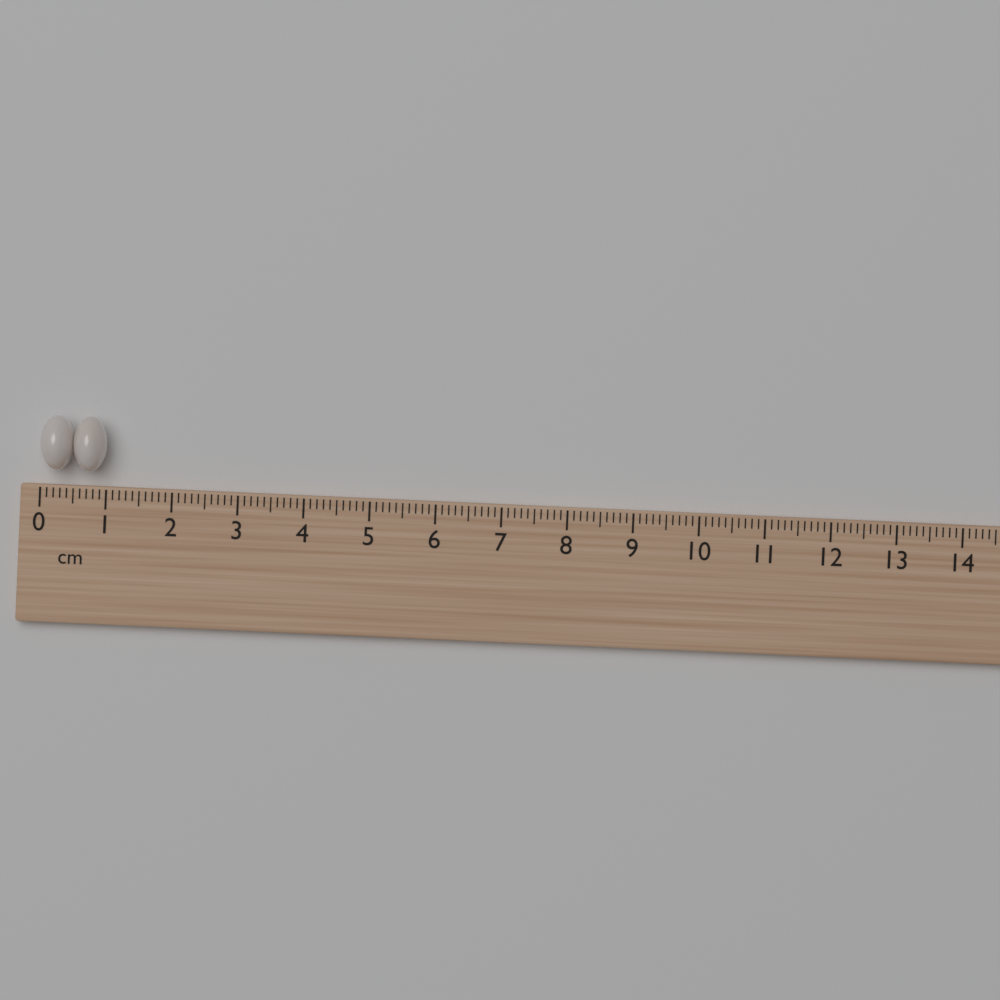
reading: 1.0 cm
